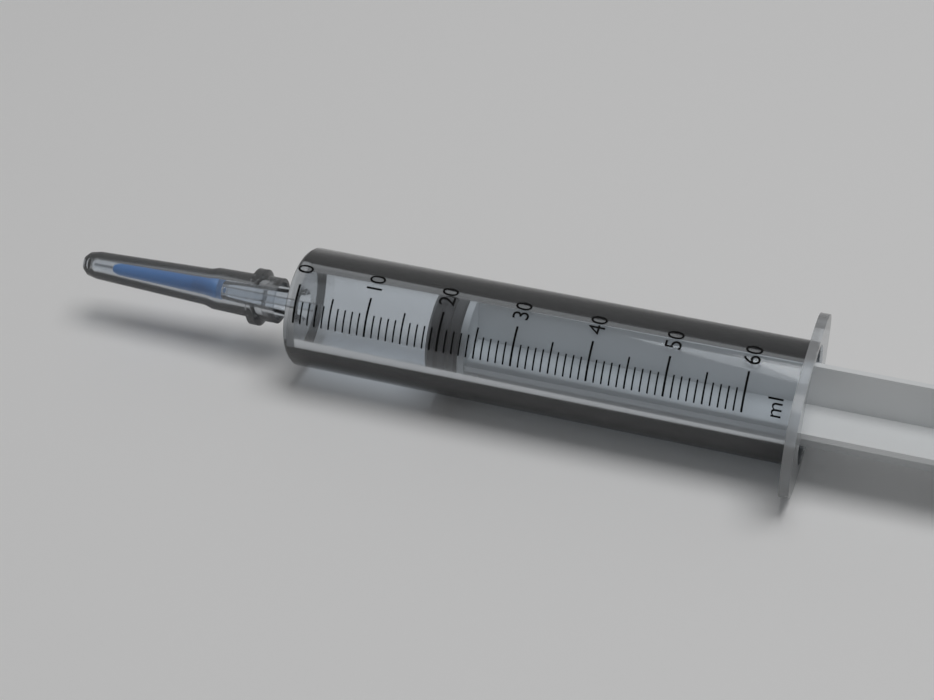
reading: 18 ml
